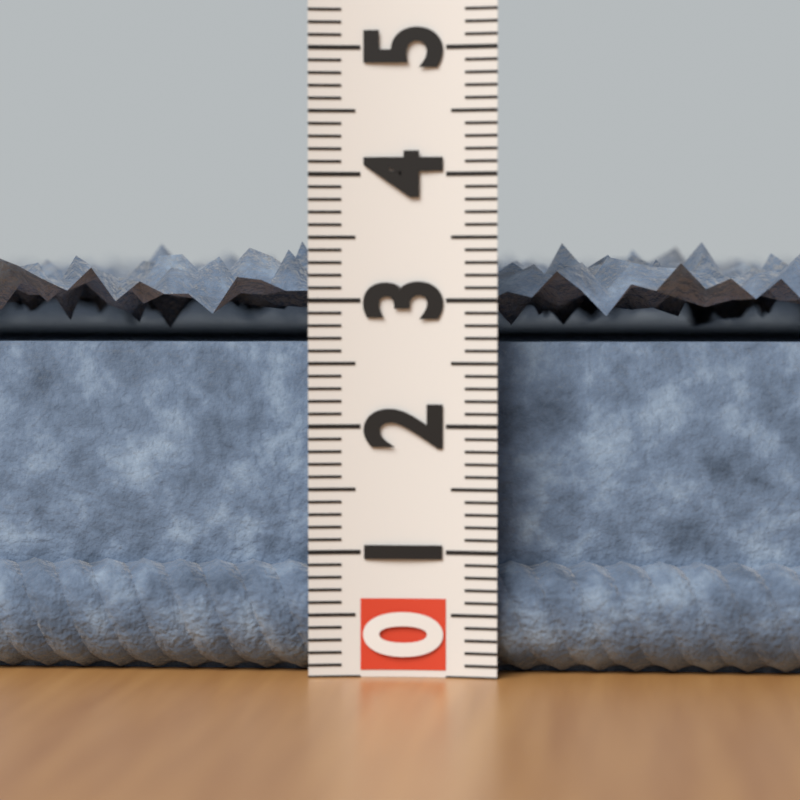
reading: 3.5 (no unit)
